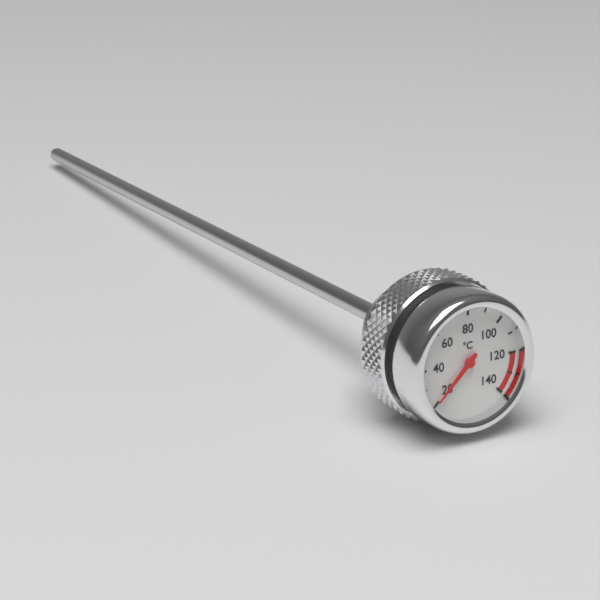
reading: 20 °C
